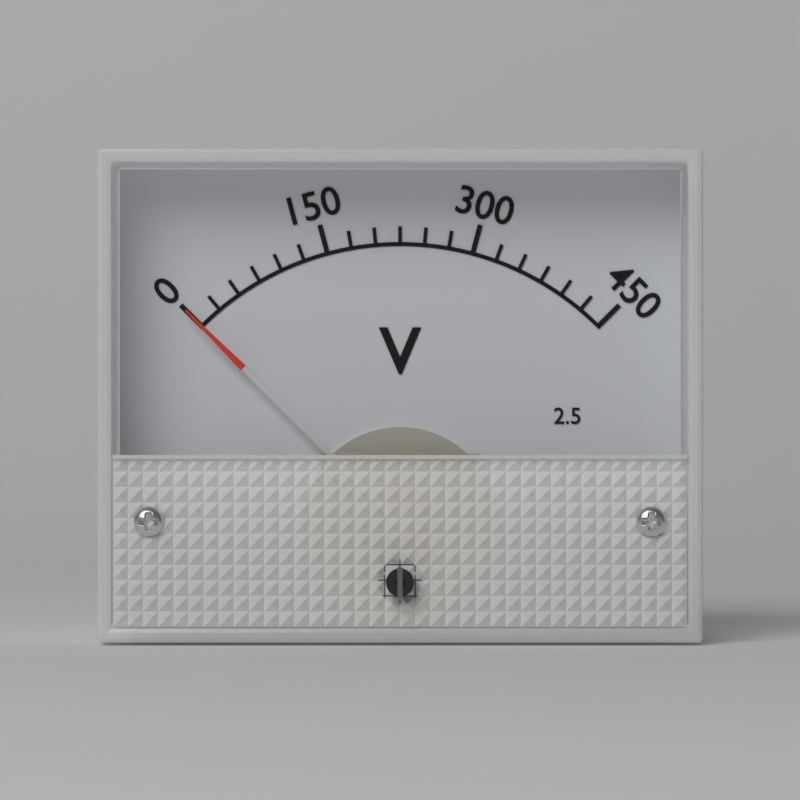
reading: 0 V
